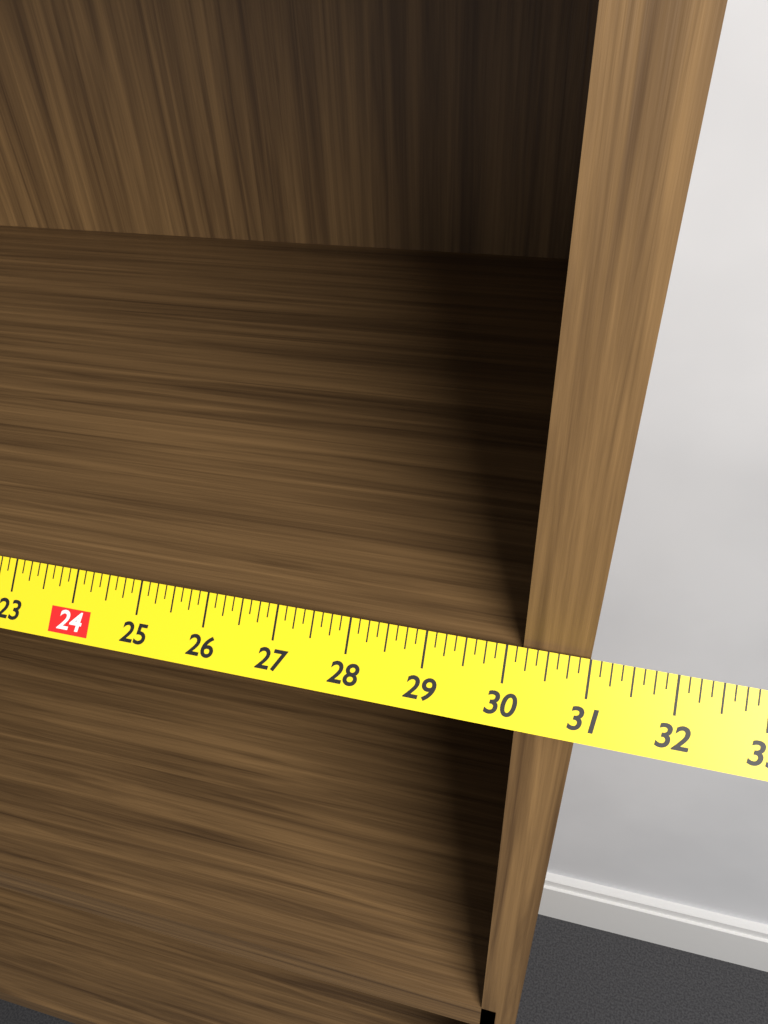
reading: 31.000 in
